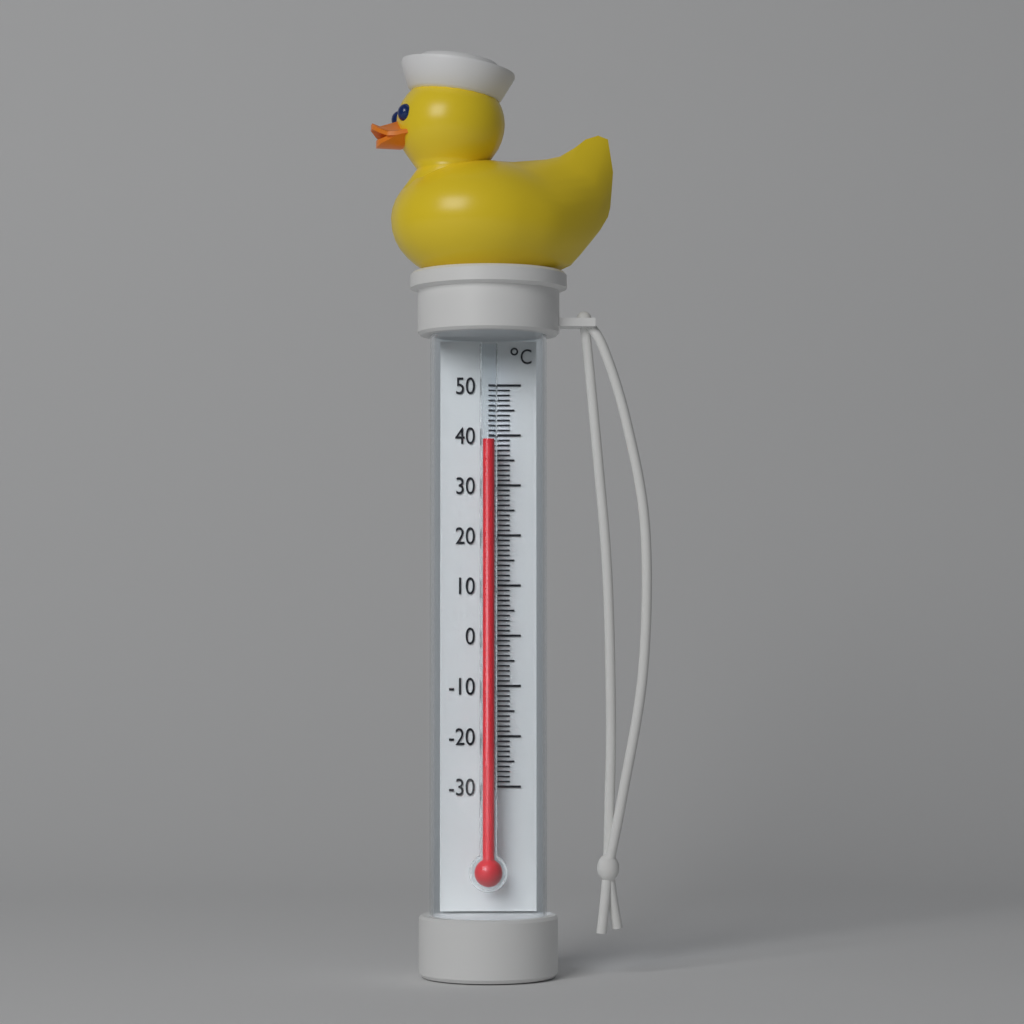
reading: 39 °C
